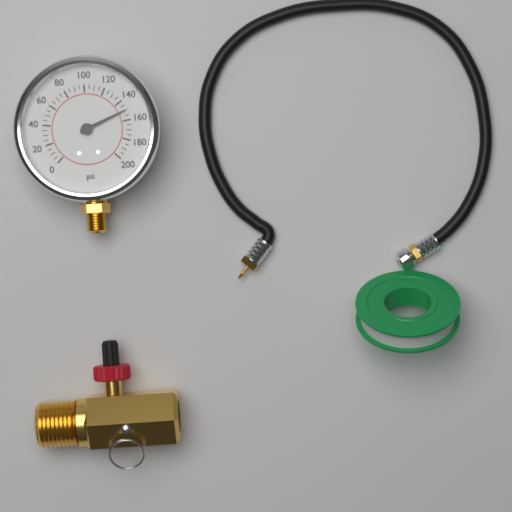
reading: 150 psi
